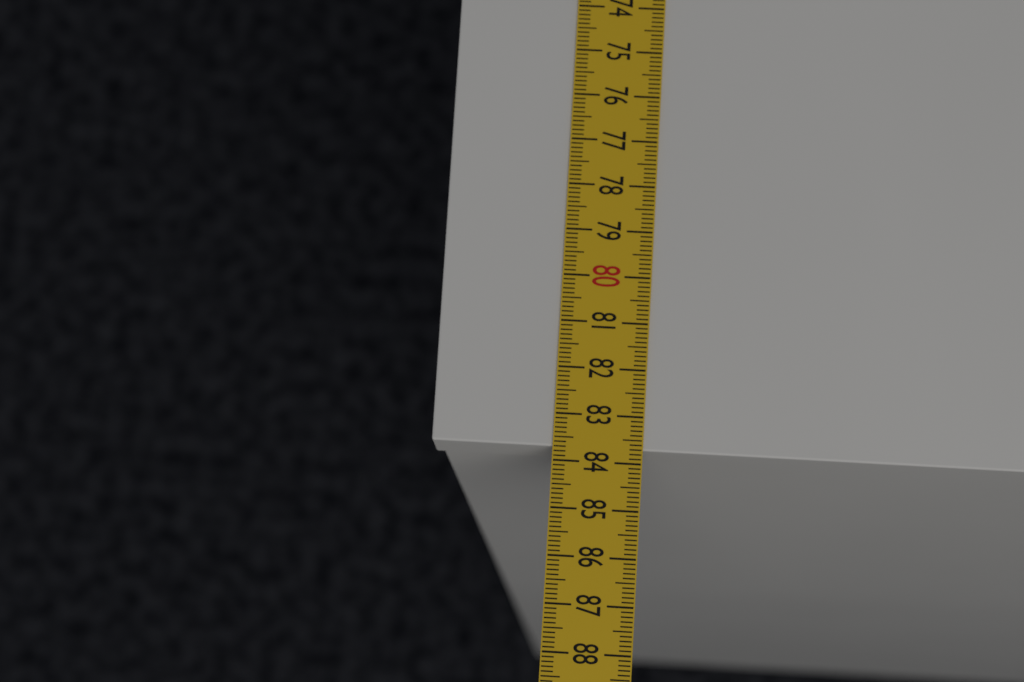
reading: 83.7 cm
